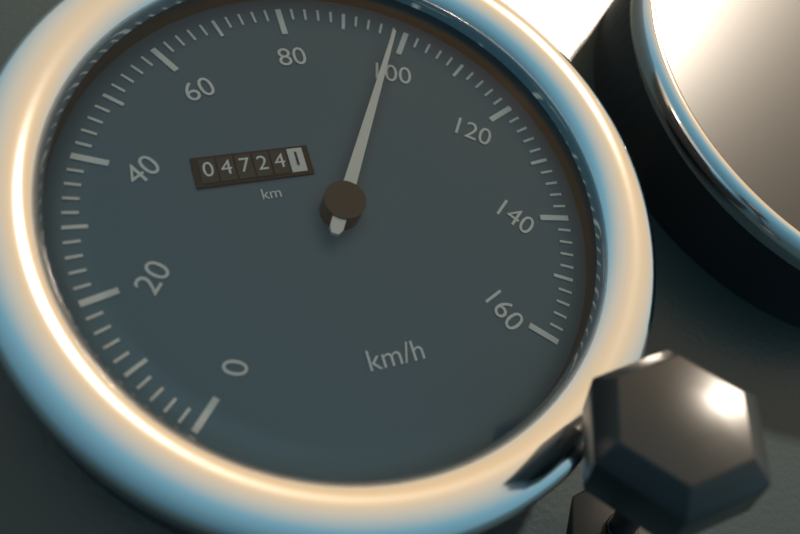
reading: 98 km/h
